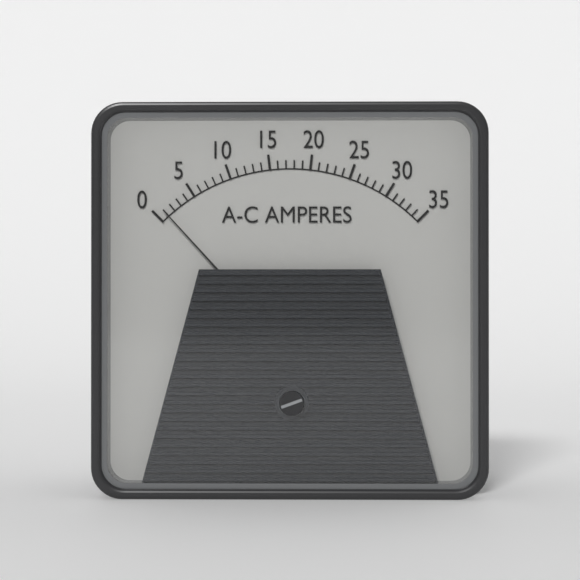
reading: 1 A
